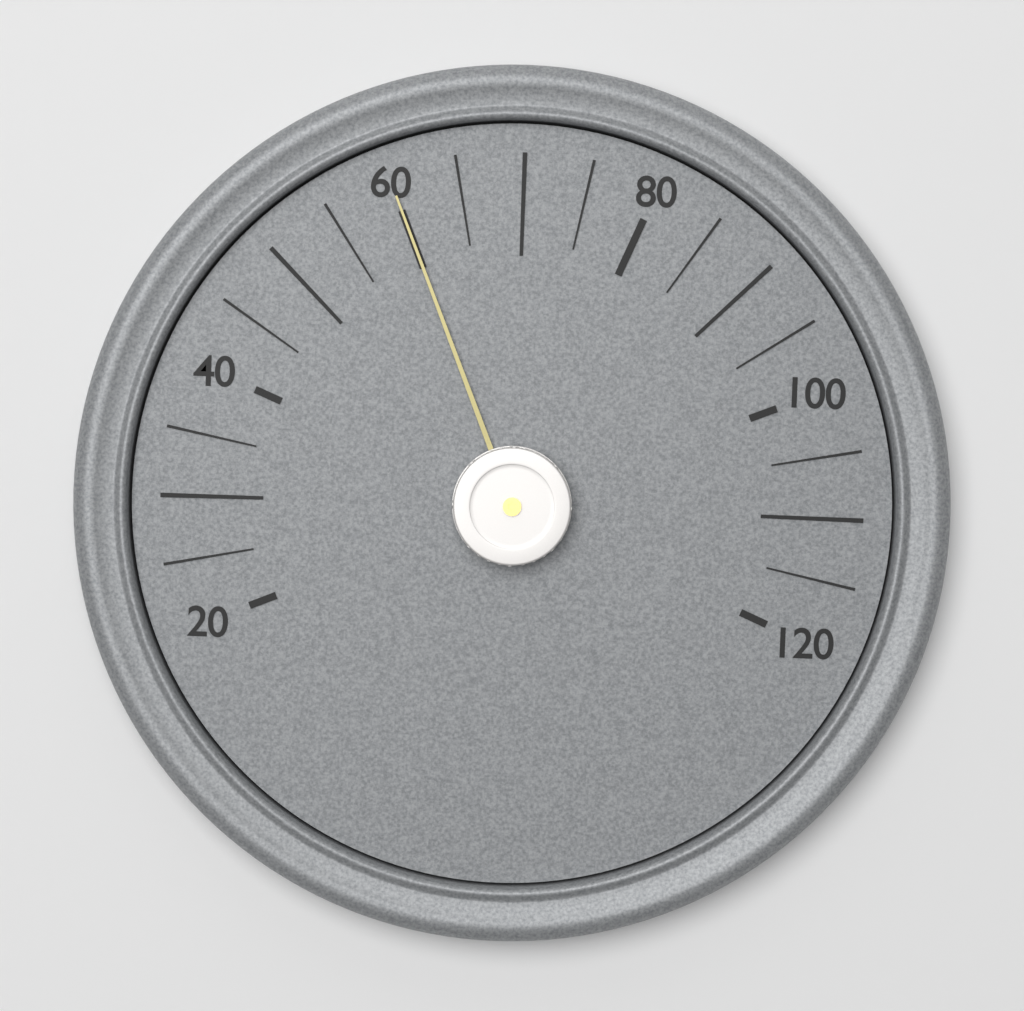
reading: 60 (no unit)
